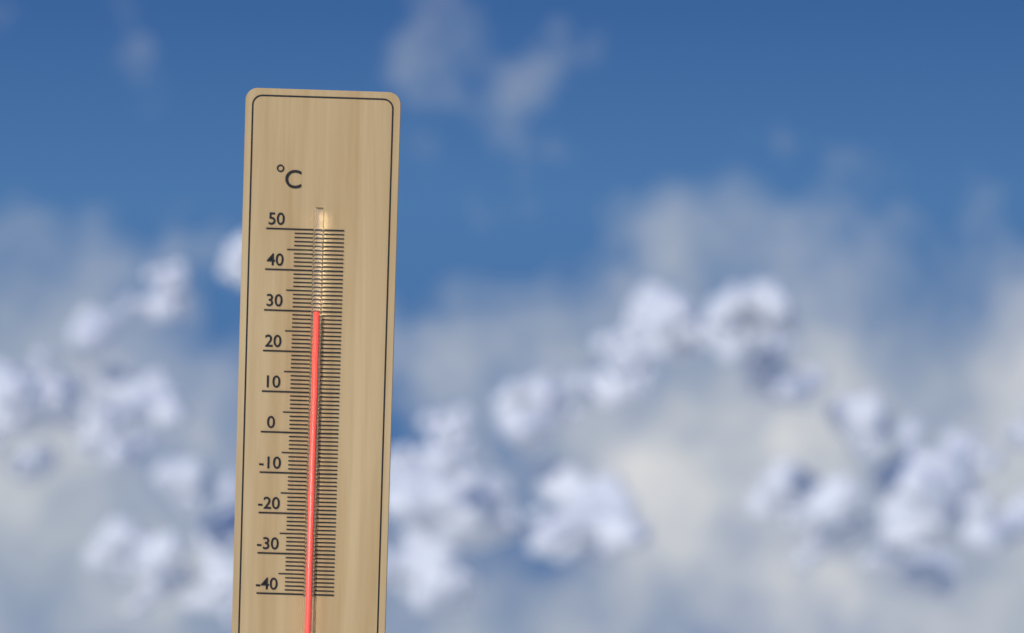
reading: 30 °C
